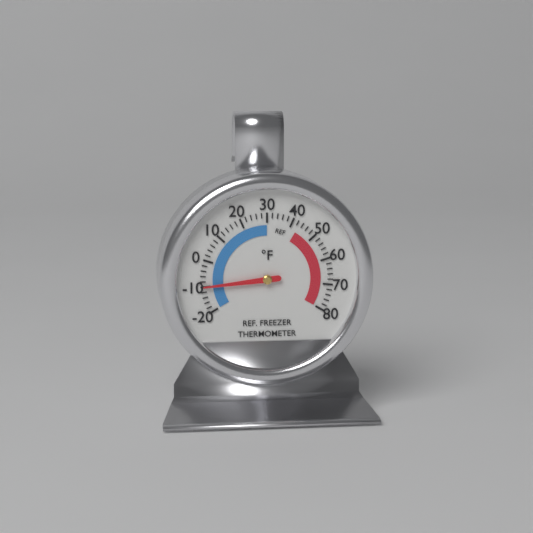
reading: -10 °F
